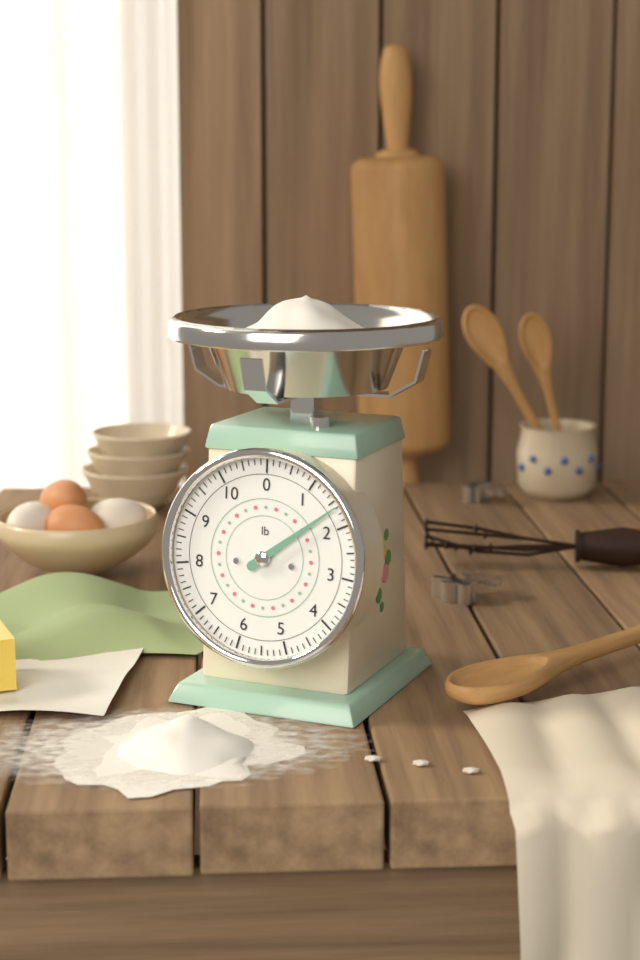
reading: 1.625 lb
